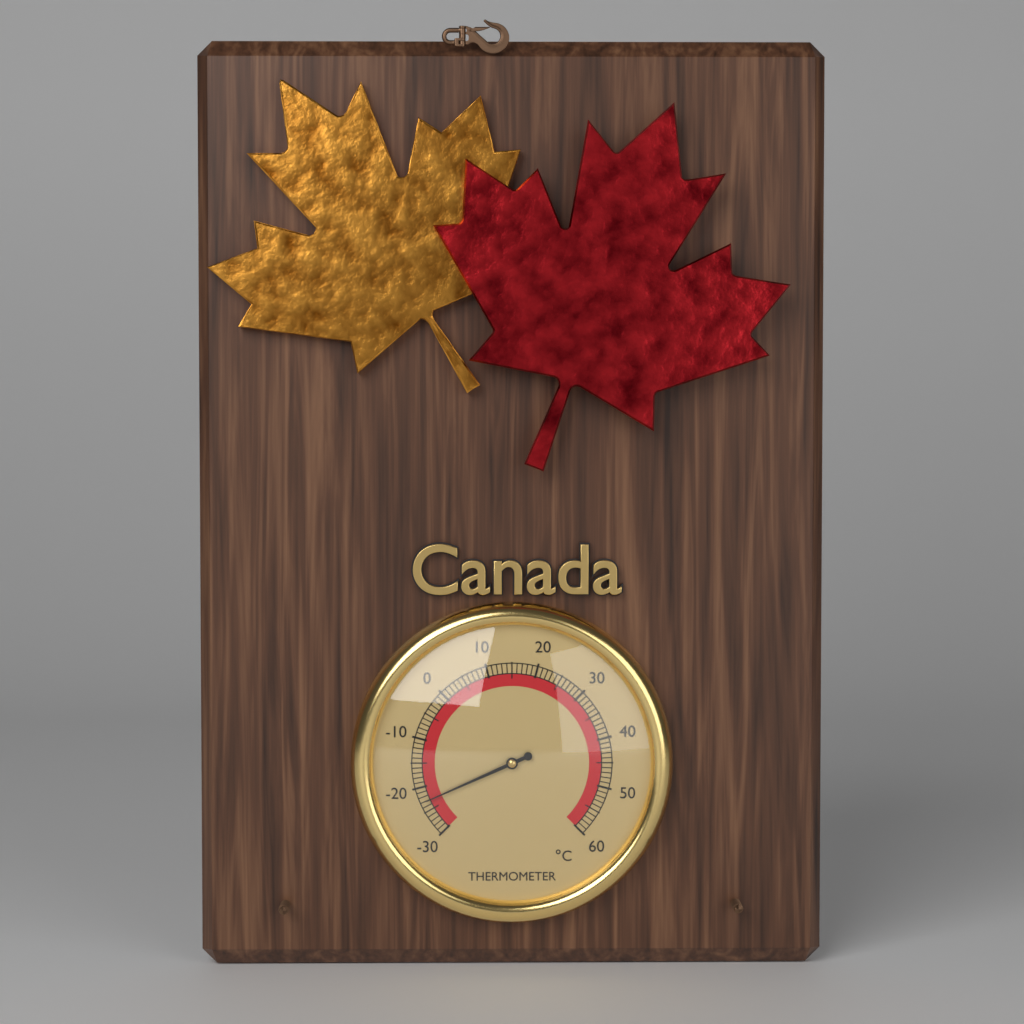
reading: -23 °C
